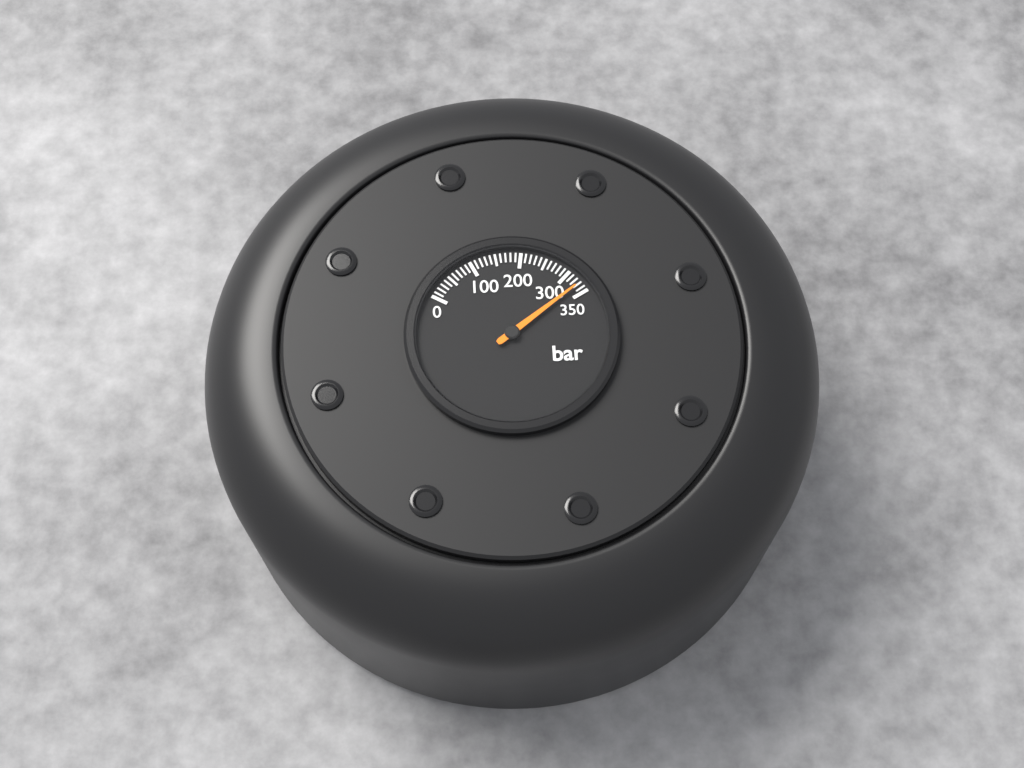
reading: 330 bar
